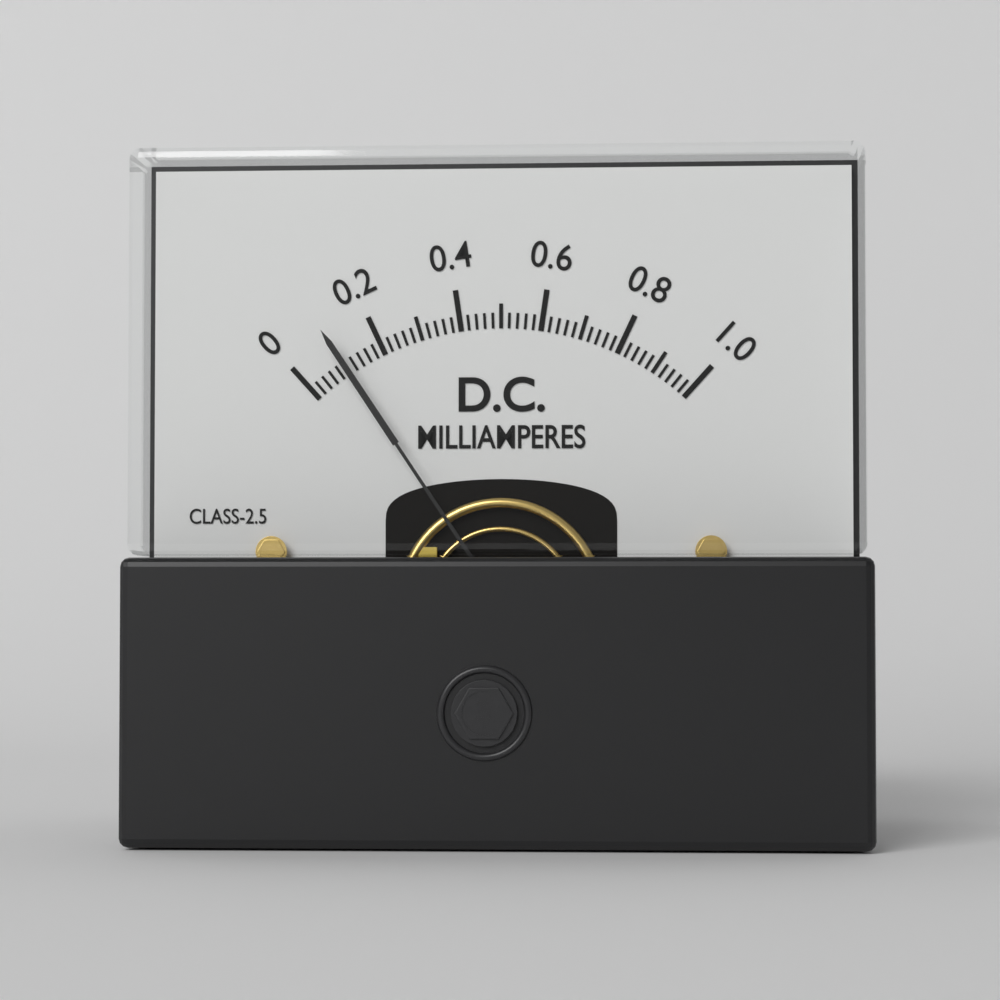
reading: 0.10 mA
